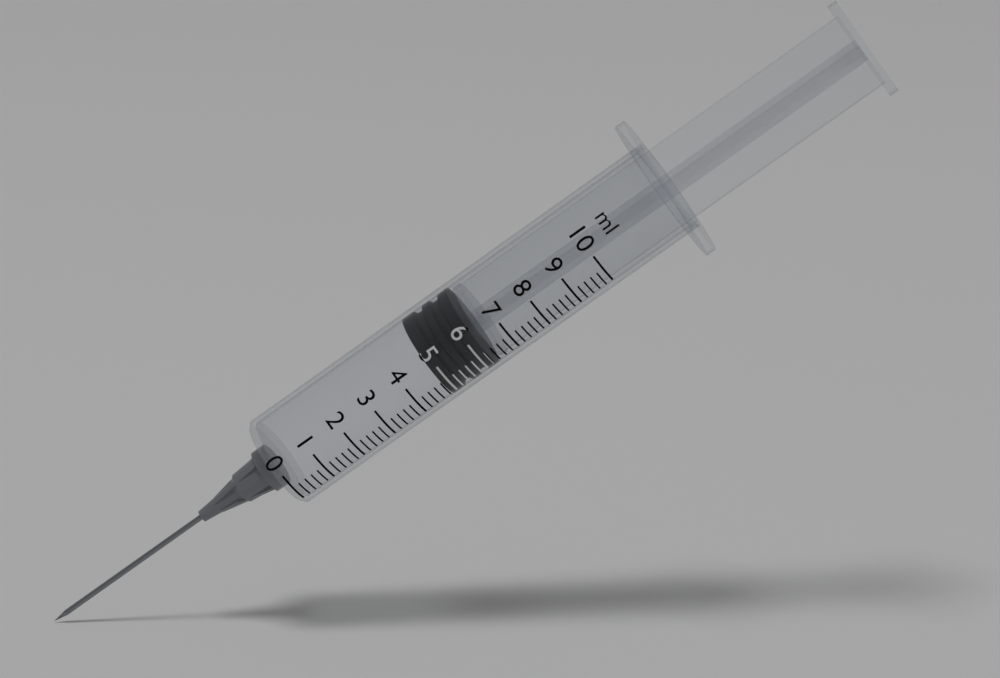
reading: 4.8 ml
